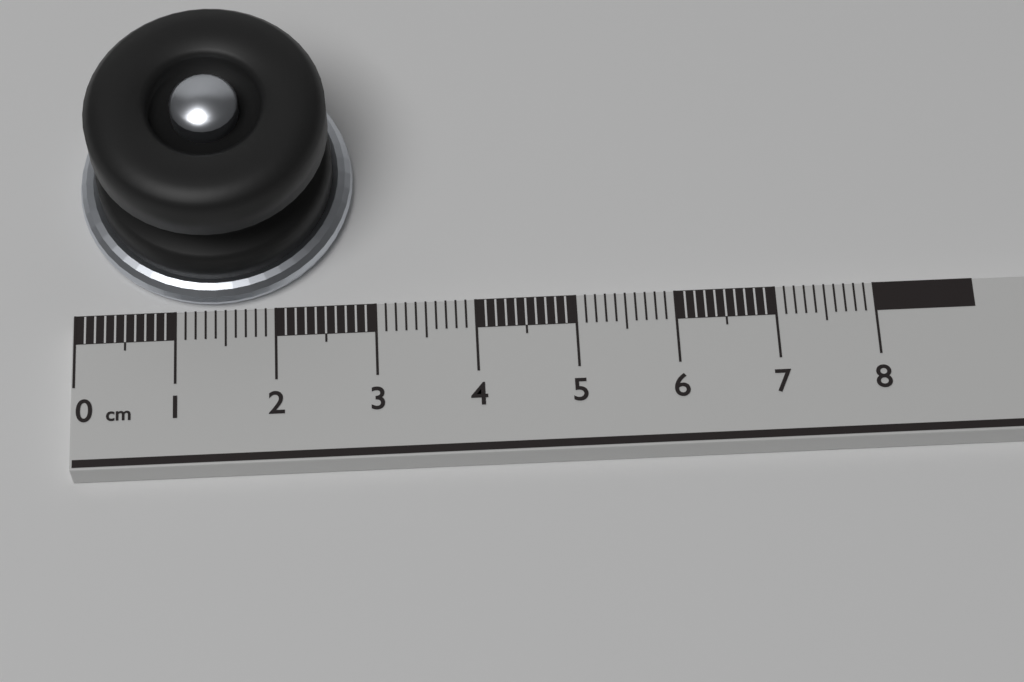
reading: 2.8 cm
